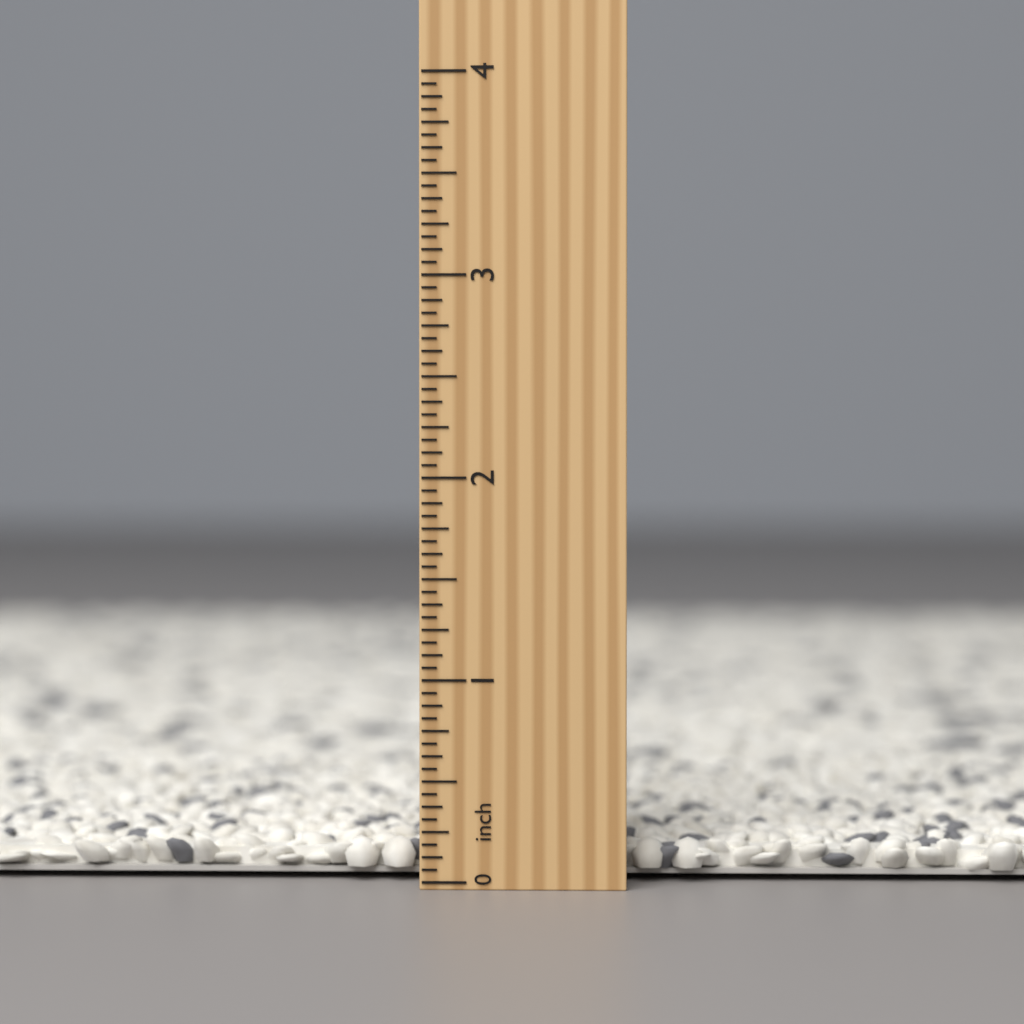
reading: 0.1875 inch
